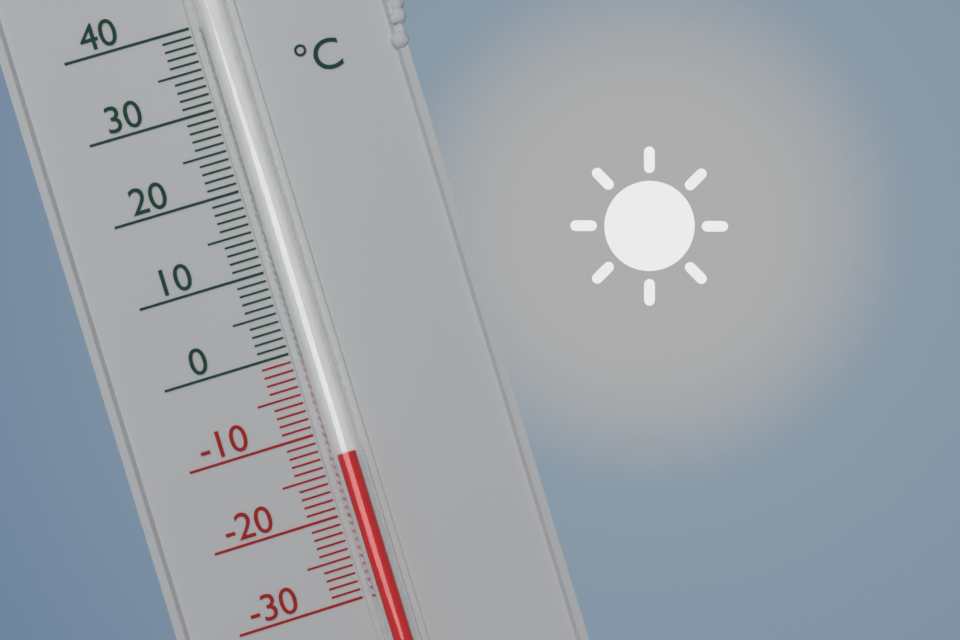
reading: -13 °C
